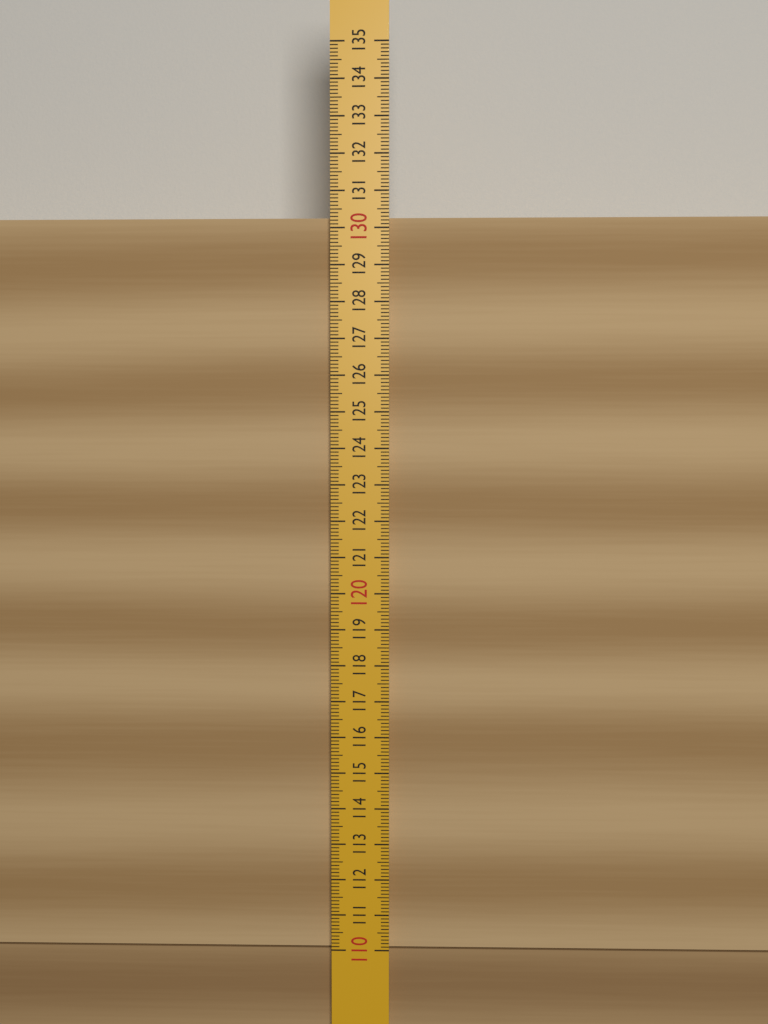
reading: 130.3 (no unit)
